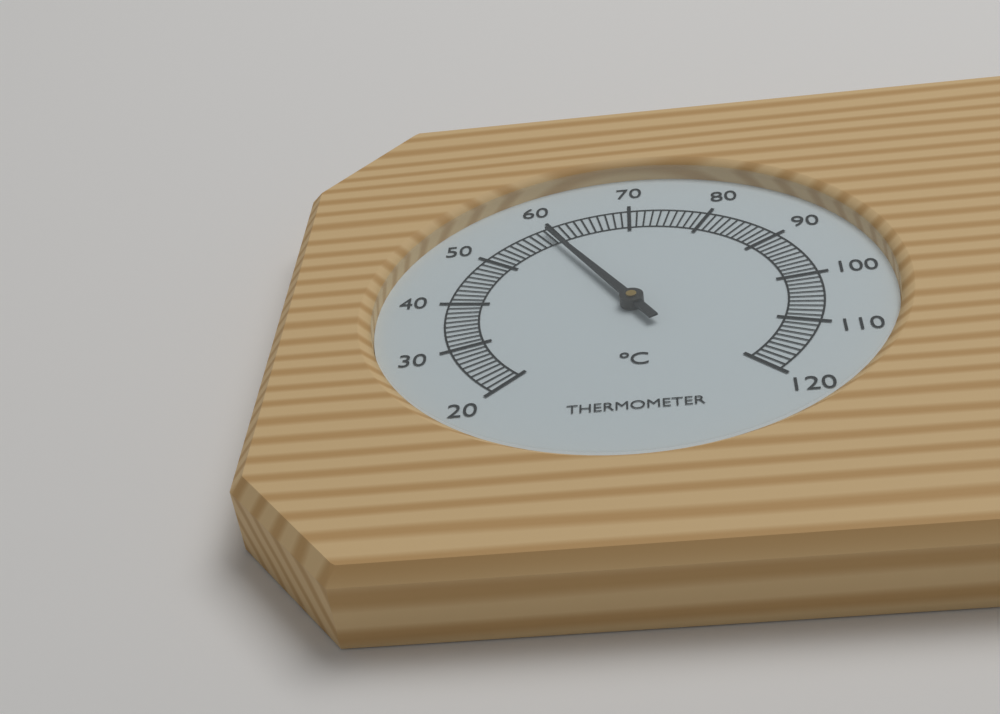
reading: 59 °C
